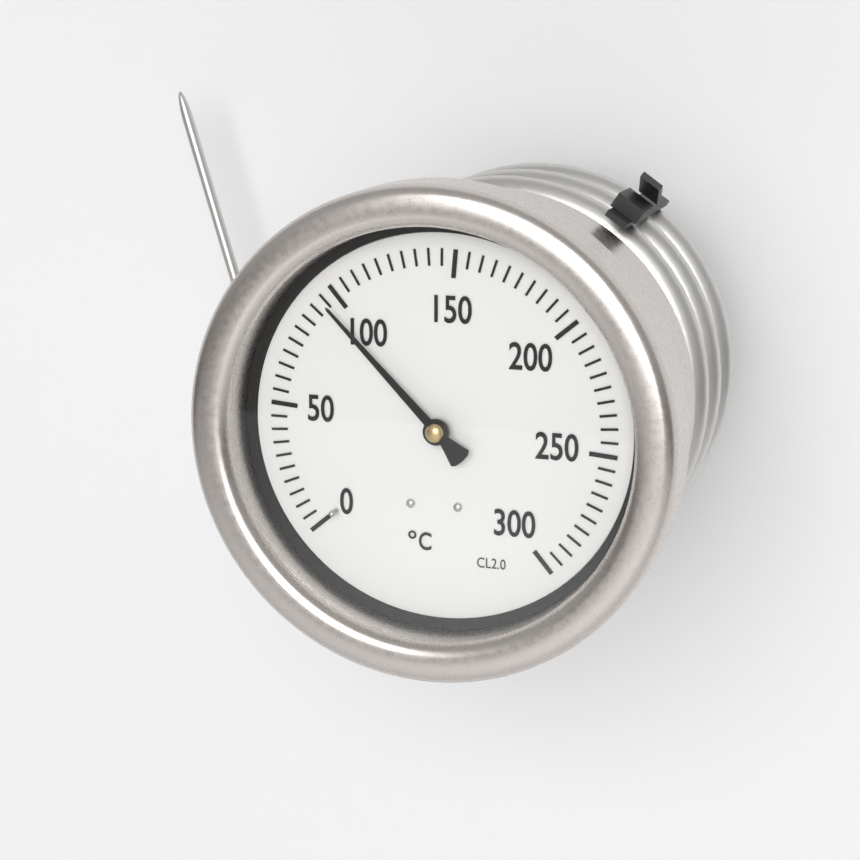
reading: 95 °C
